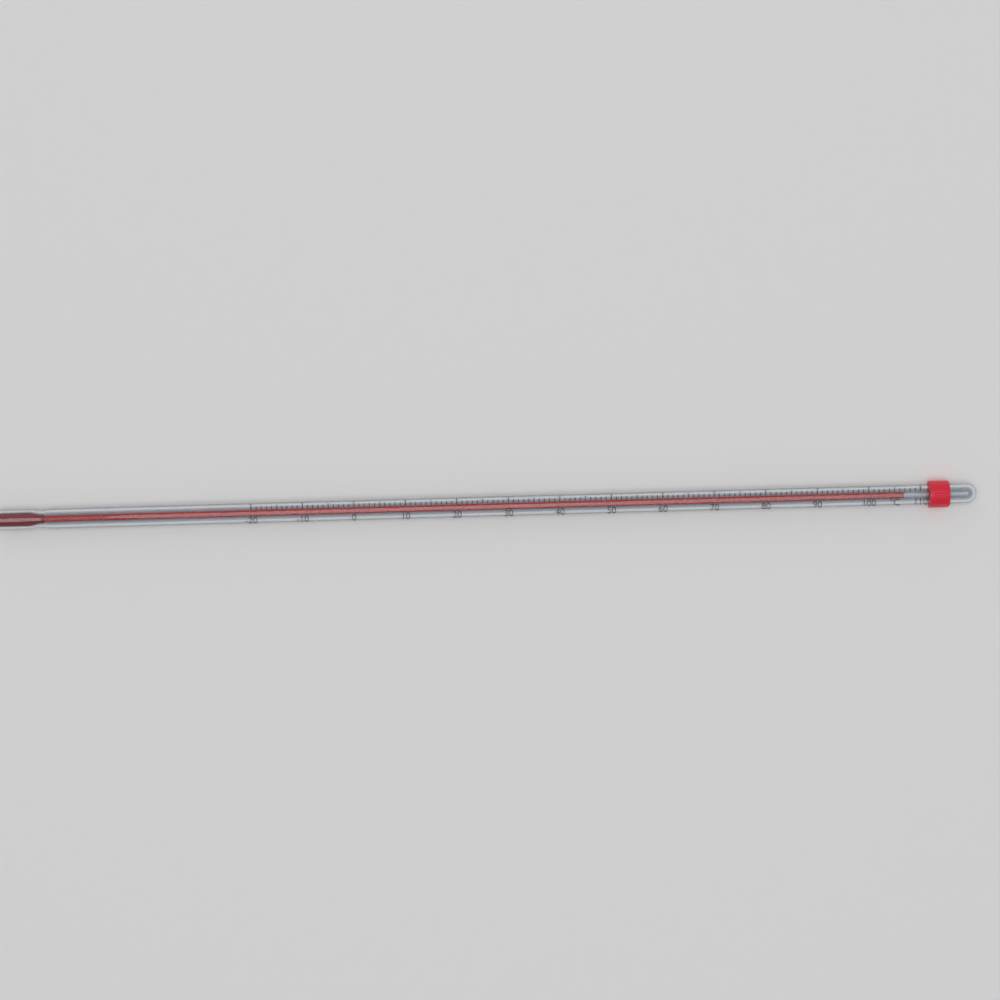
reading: 107 °C
